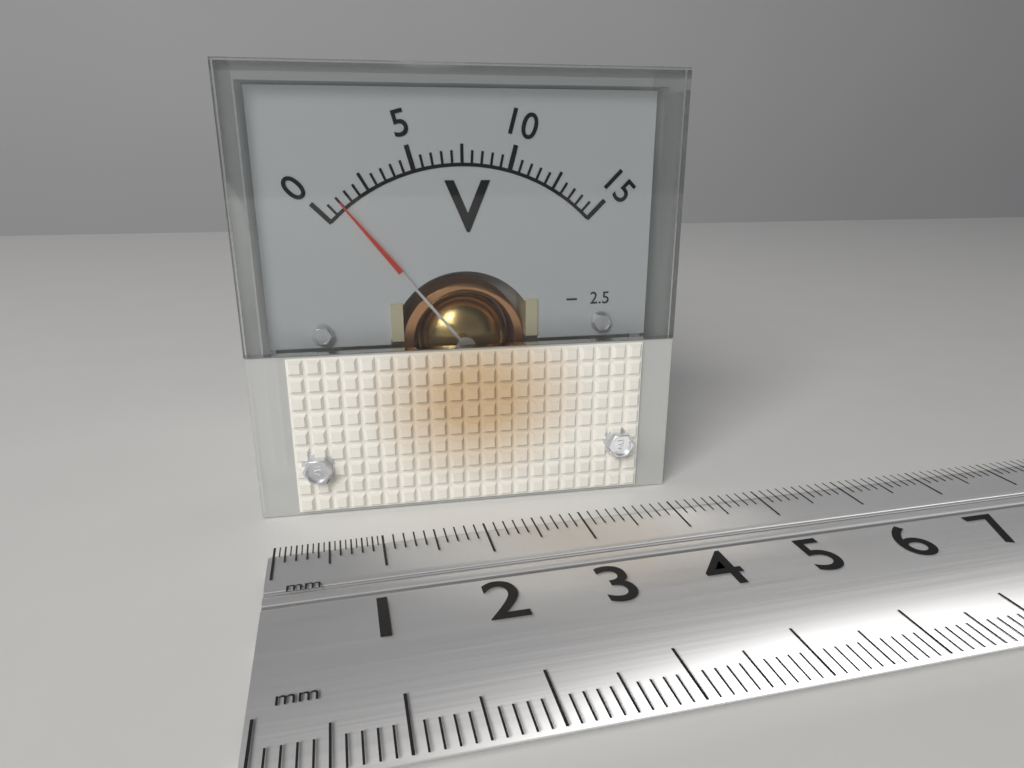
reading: 1.0 V
